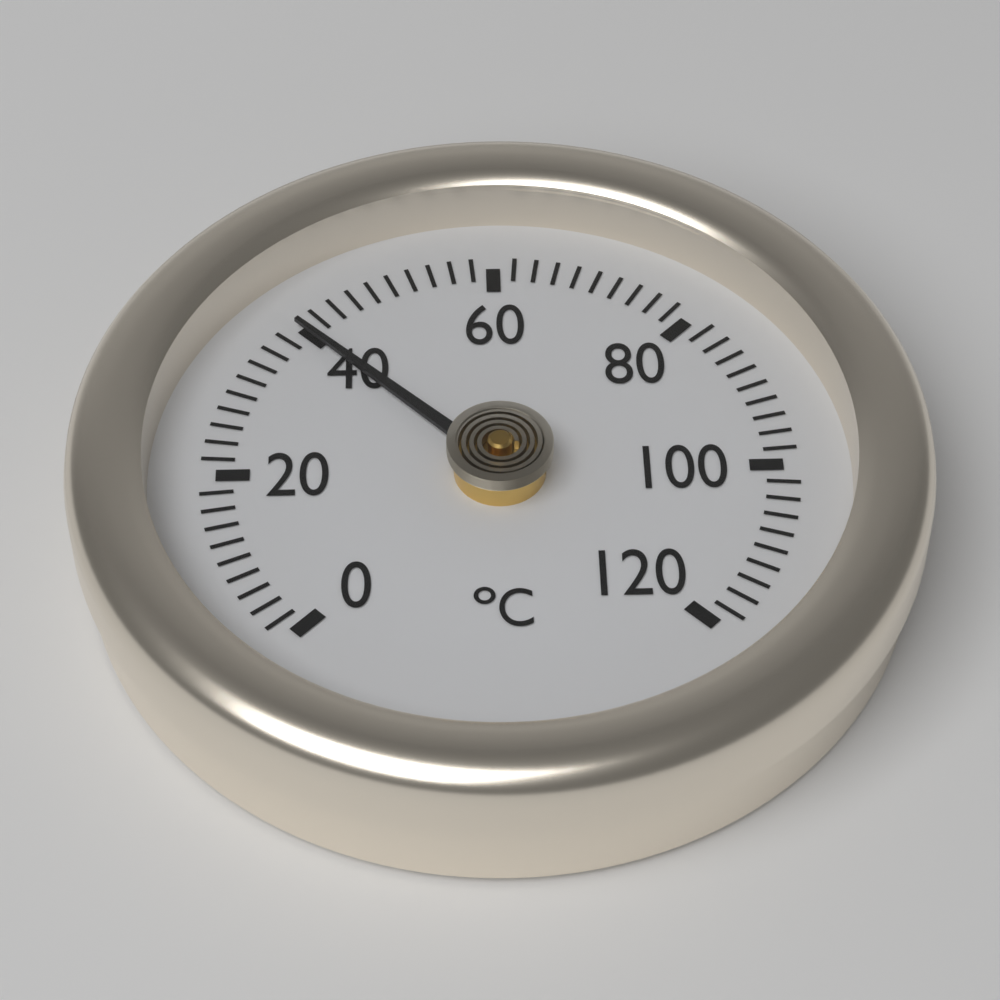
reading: 40 °C
